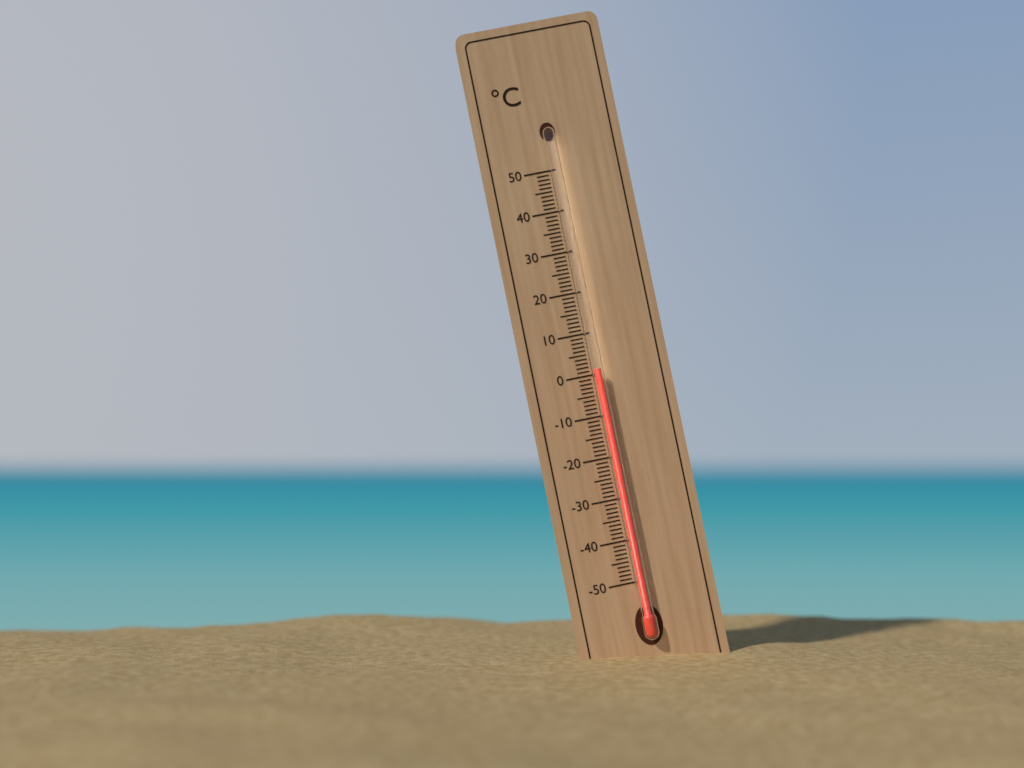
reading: 1 °C
